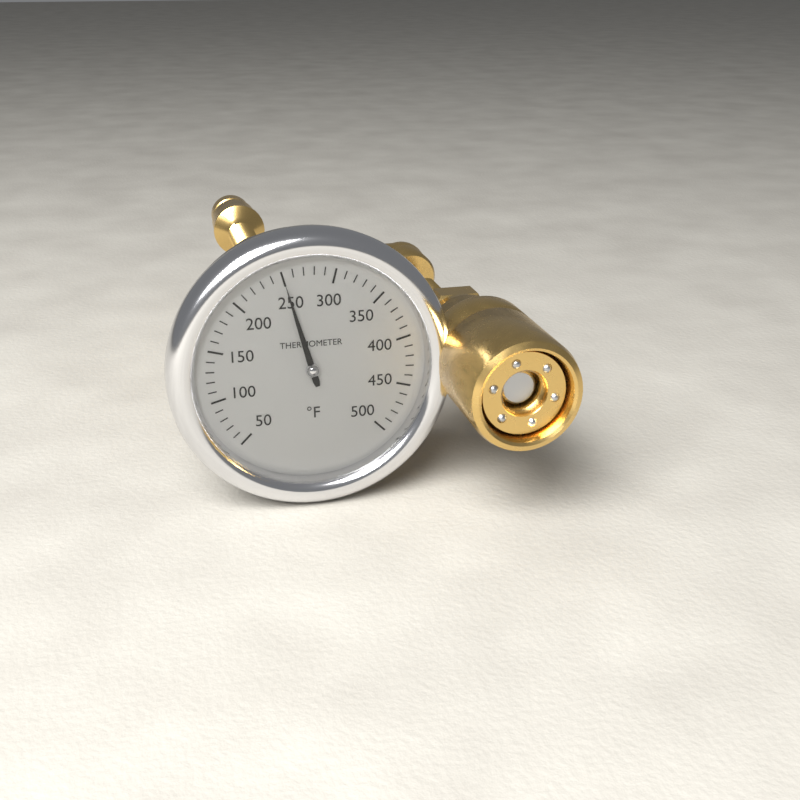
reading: 250 °F
